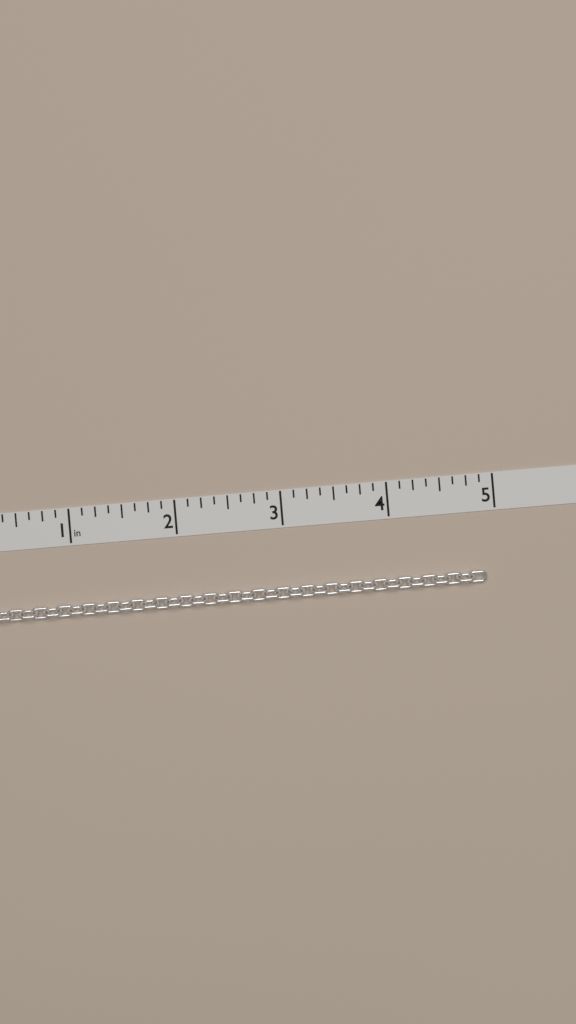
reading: 4.875 in
